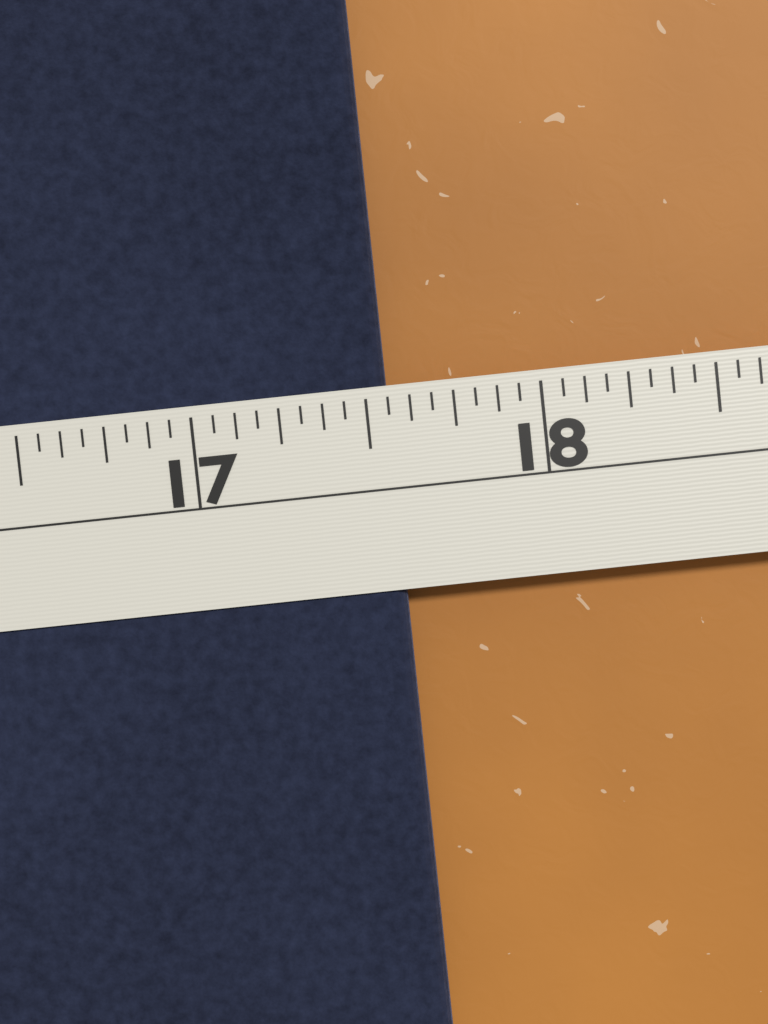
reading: 17.5625 in
